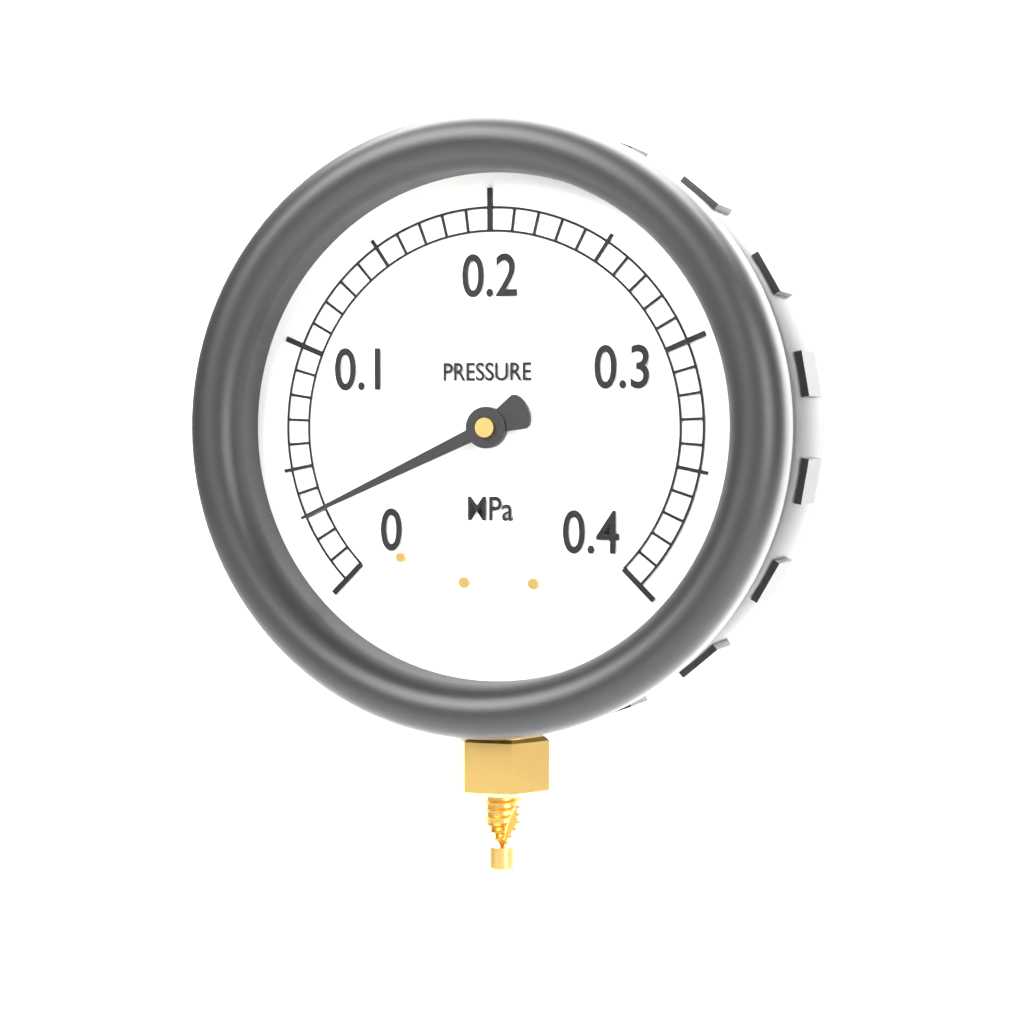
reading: 0.03 MPa
